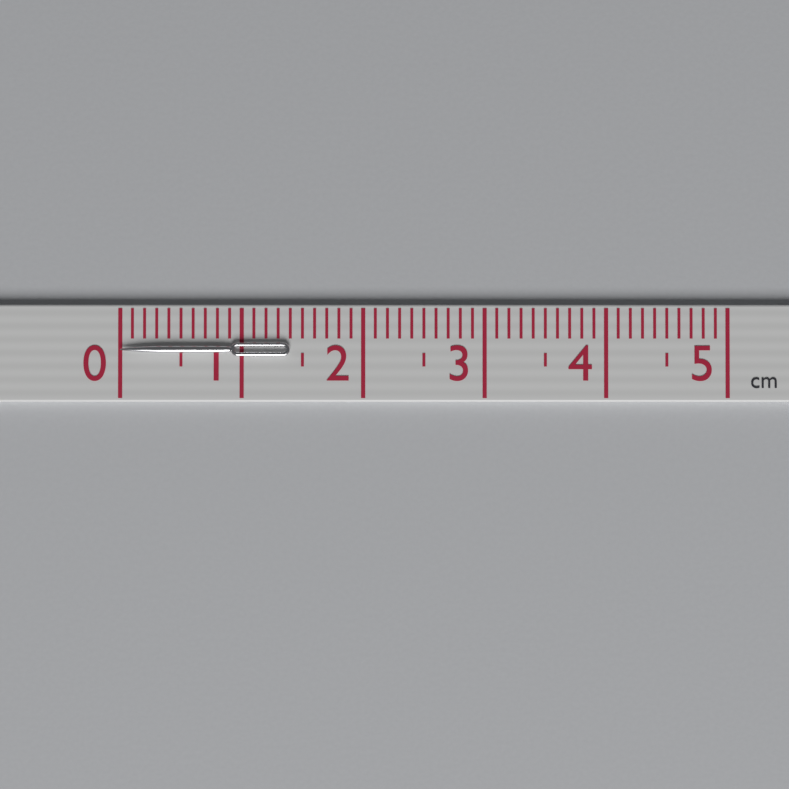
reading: 1.4 cm
